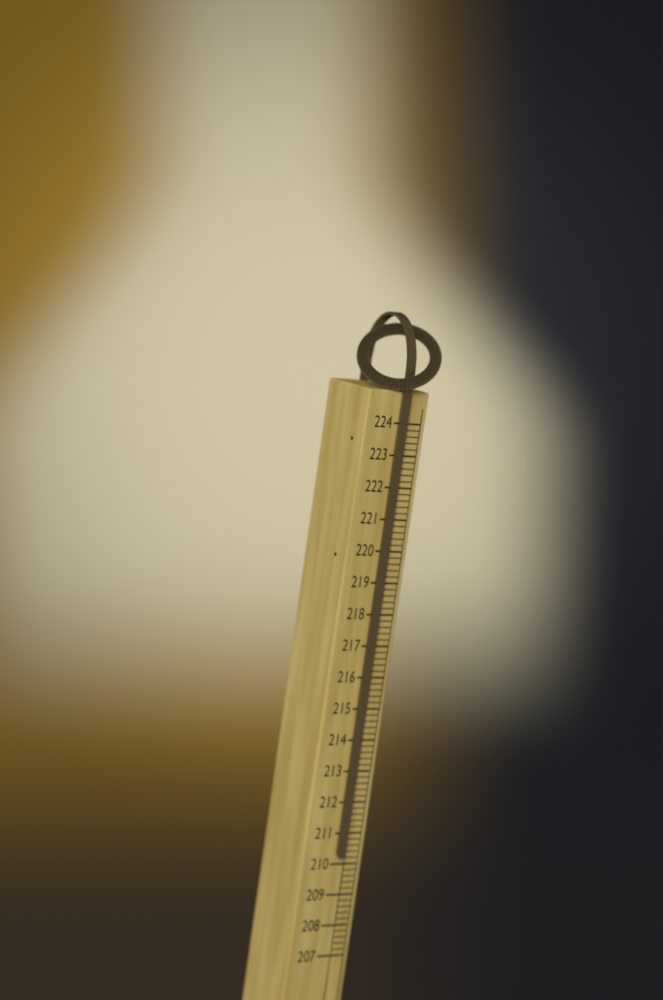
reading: 210.2 (no unit)
